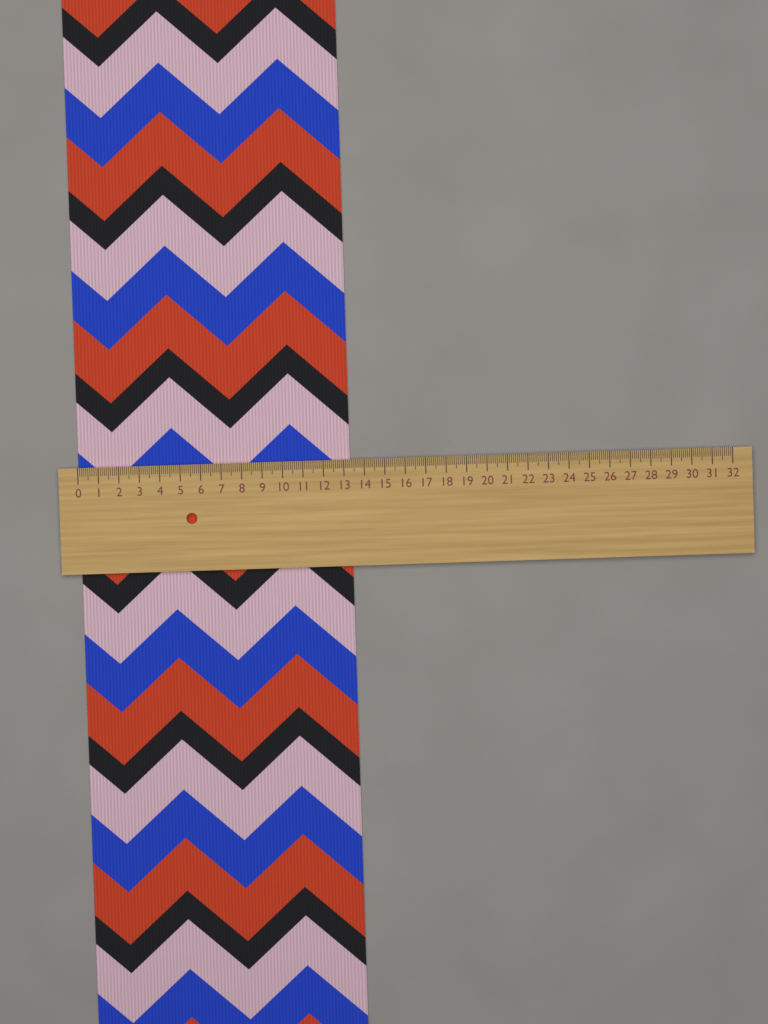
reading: 13.3 (no unit)
